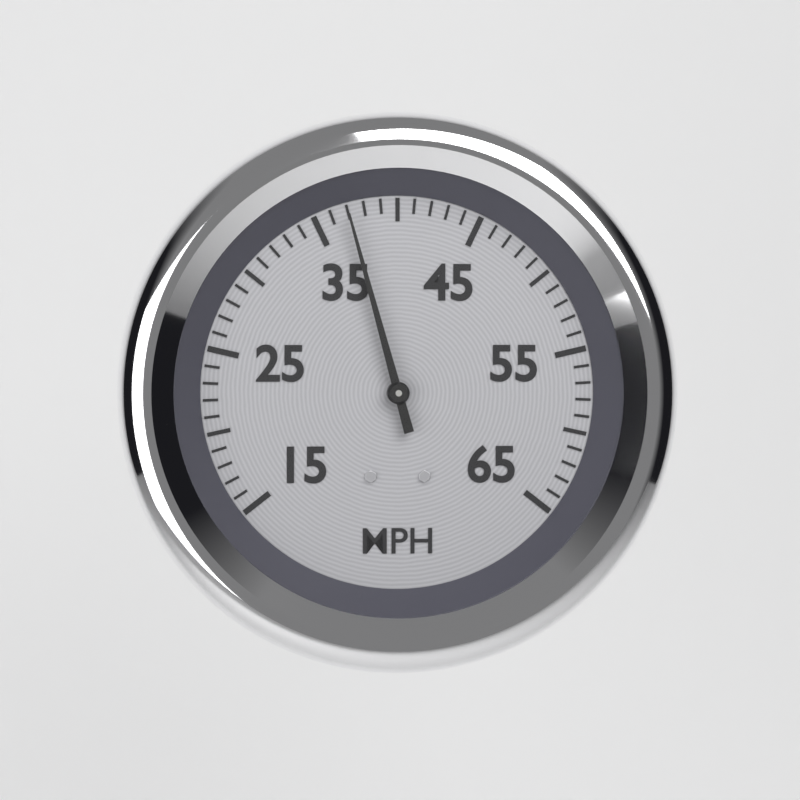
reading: 37 MPH
